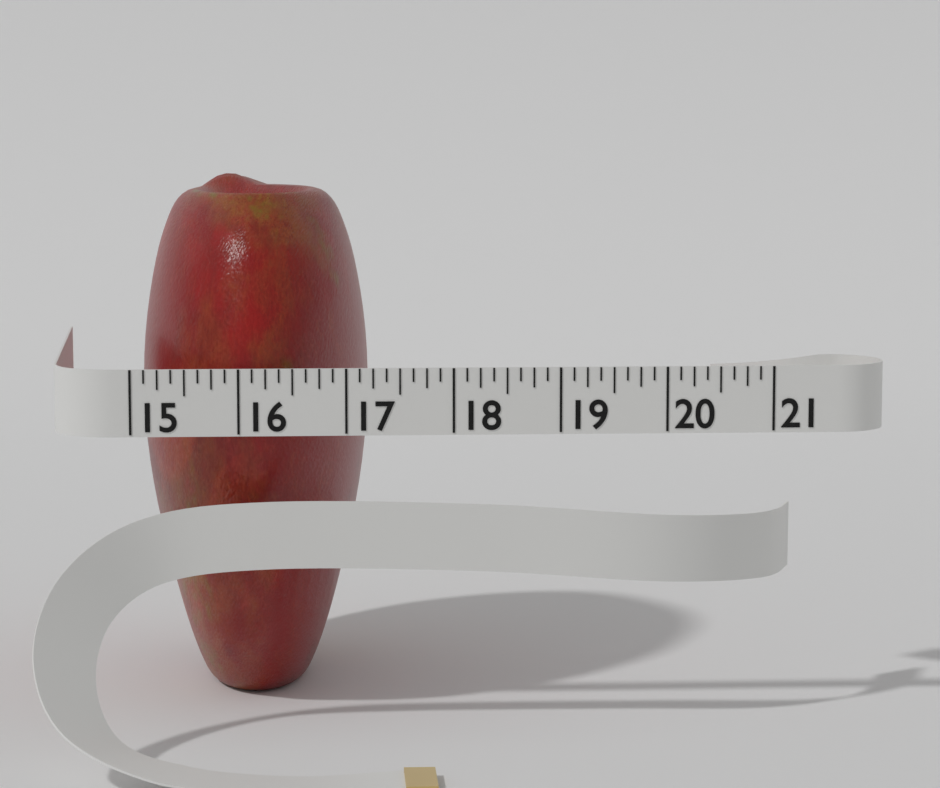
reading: 17.250 (no unit)
